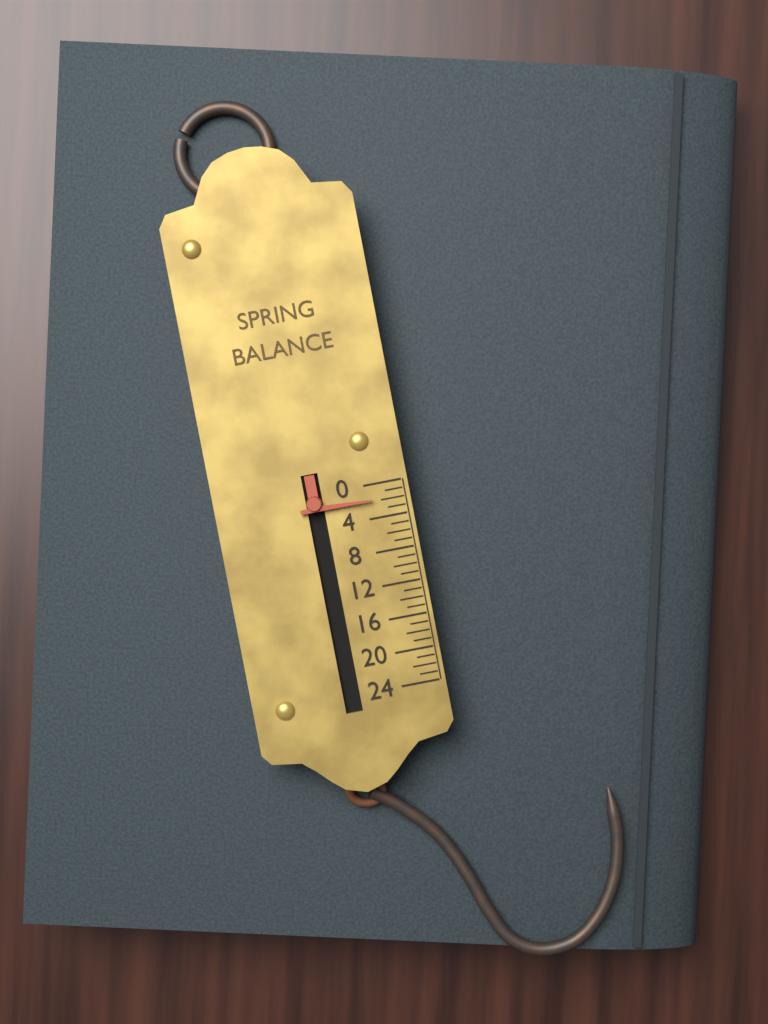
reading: 2 (no unit)
